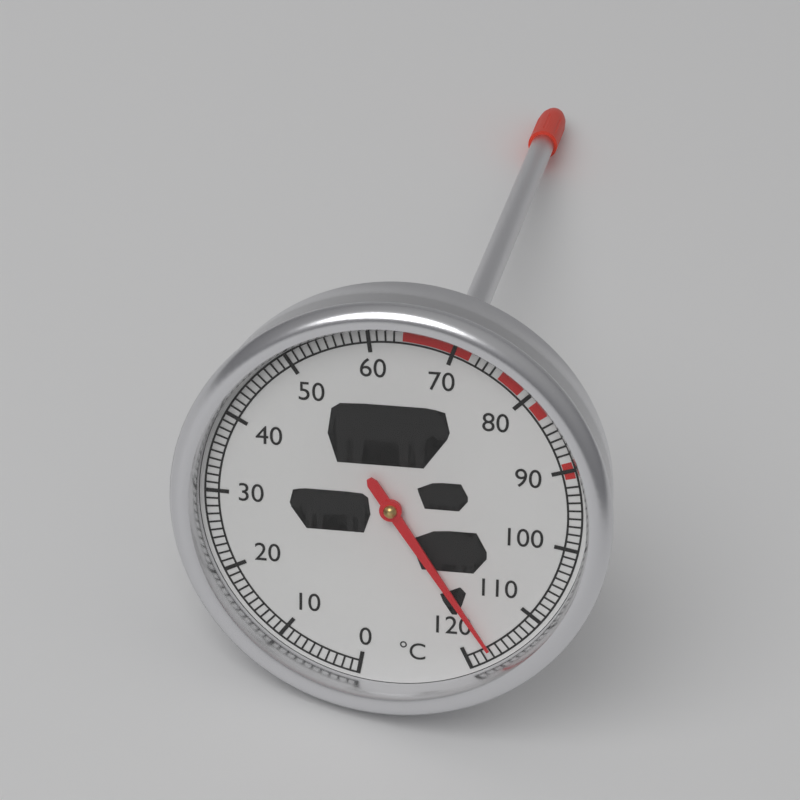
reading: 117 °C
